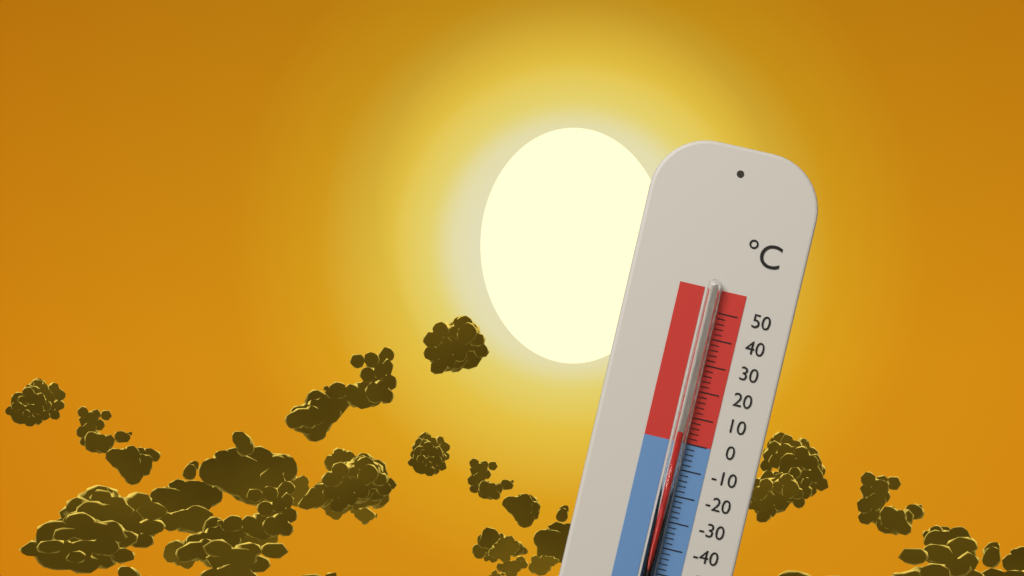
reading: 4 °C
